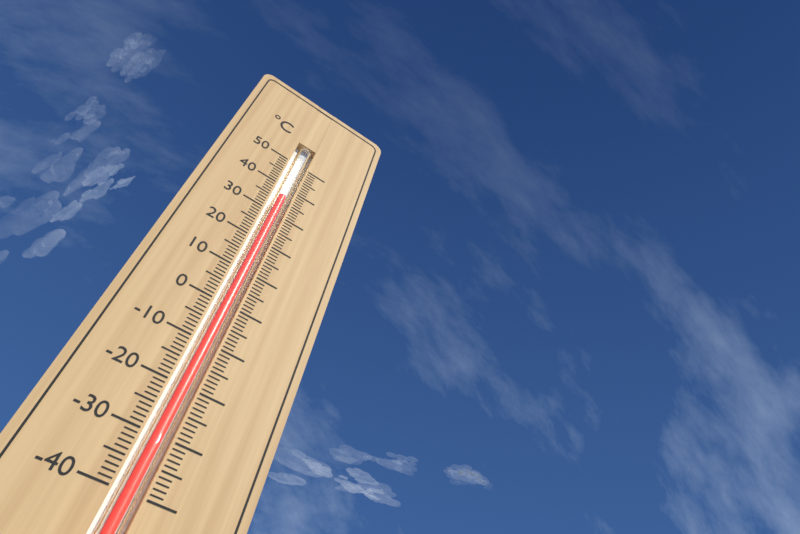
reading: 36 °C
